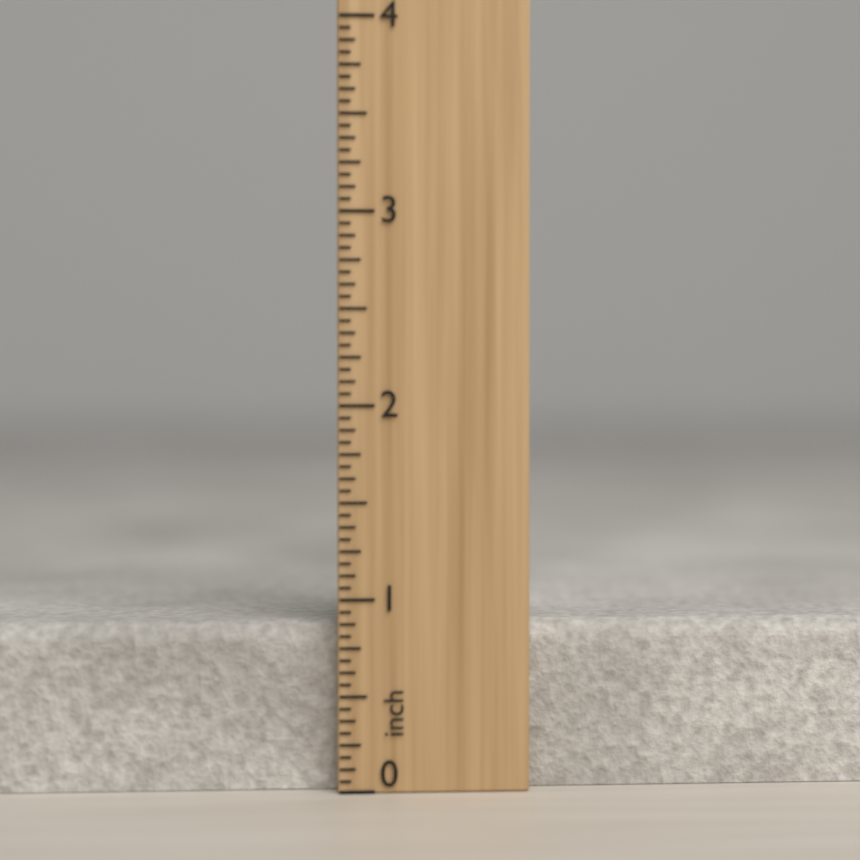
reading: 0.8750 inch
